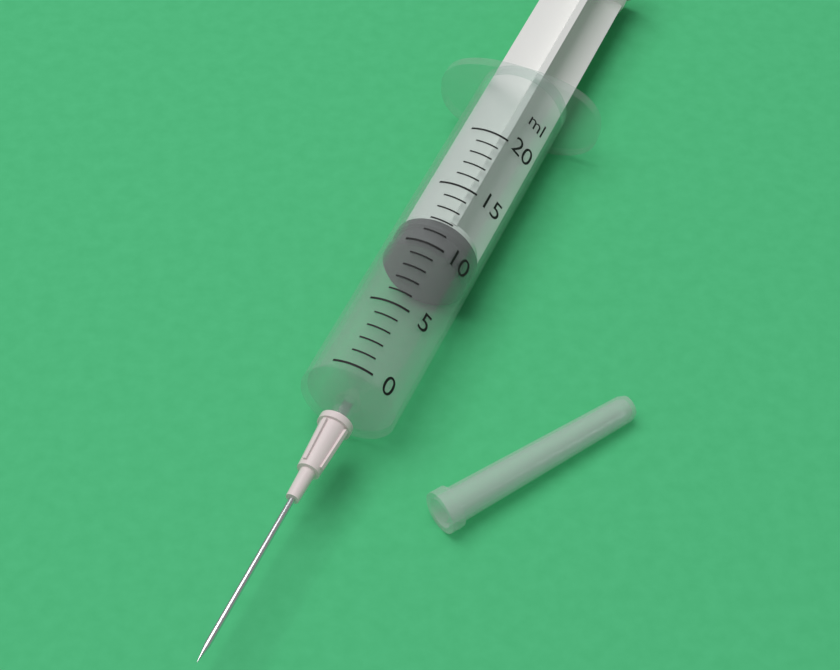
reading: 10 ml
